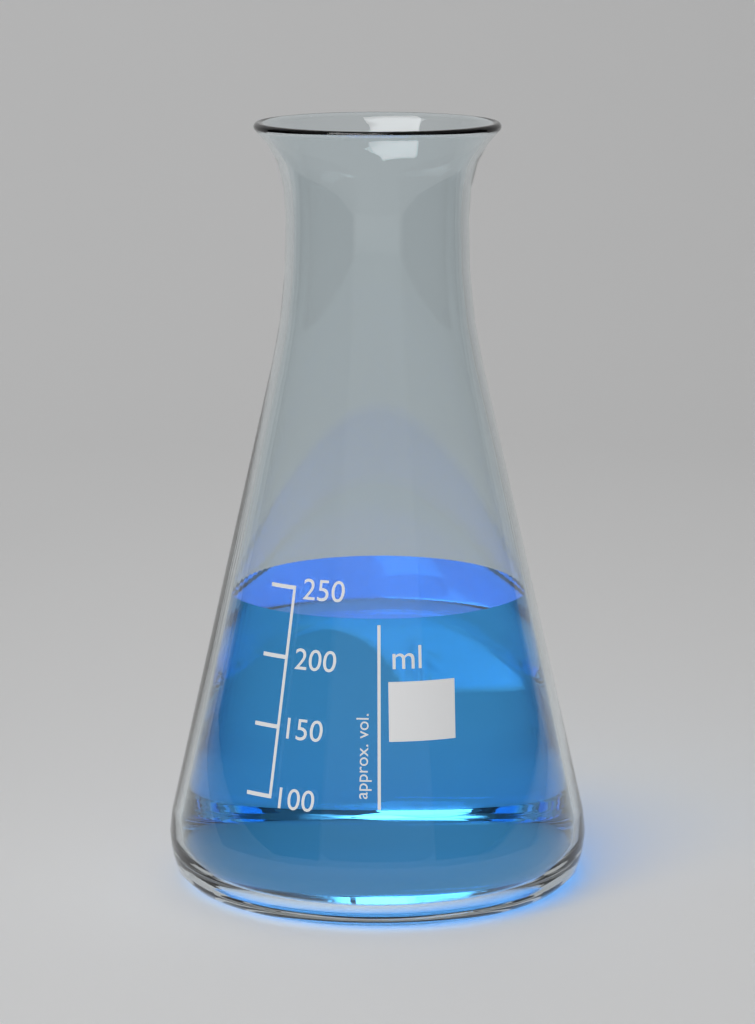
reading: 230 ml
